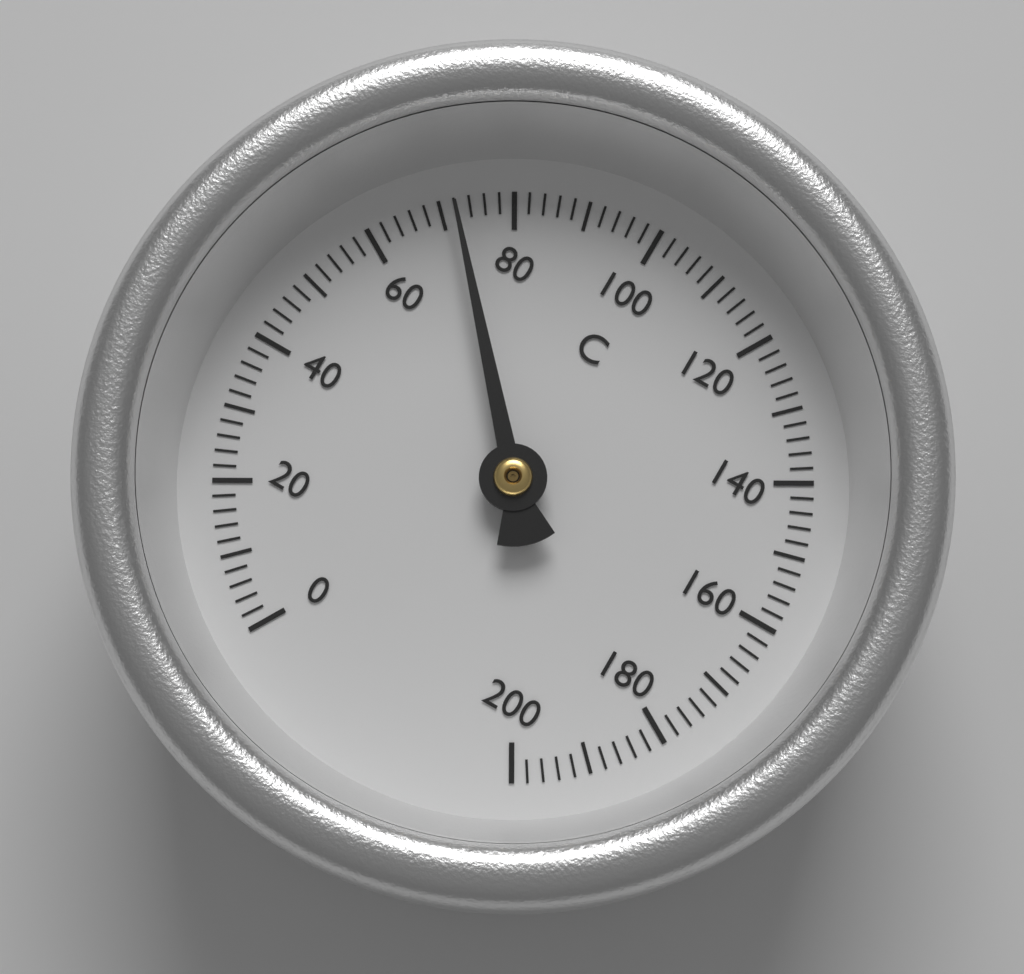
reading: 72 °C
